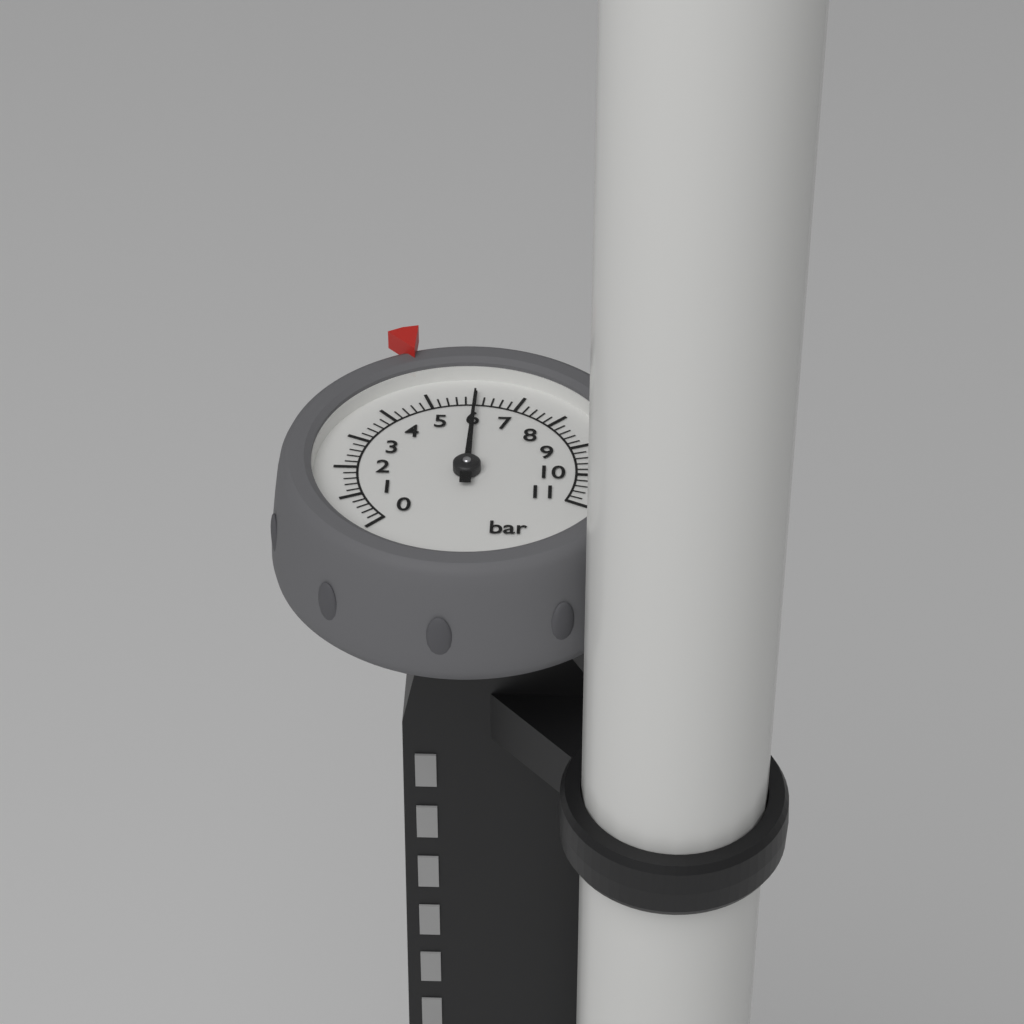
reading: 6.0 bar
